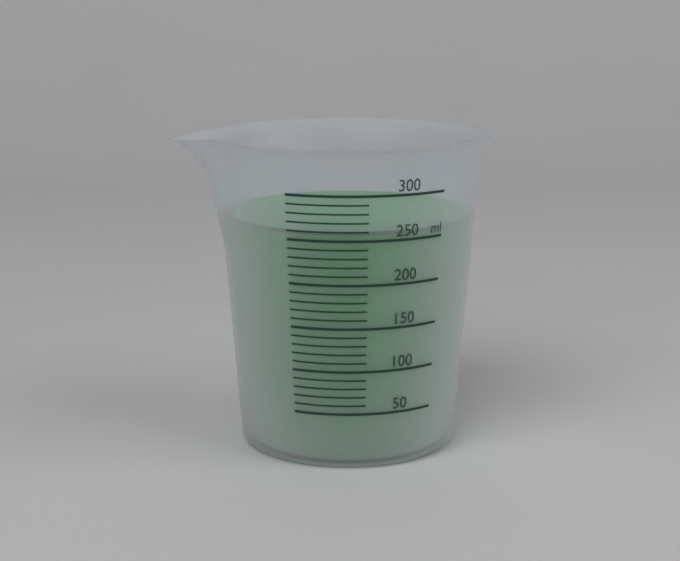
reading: 260 ml
